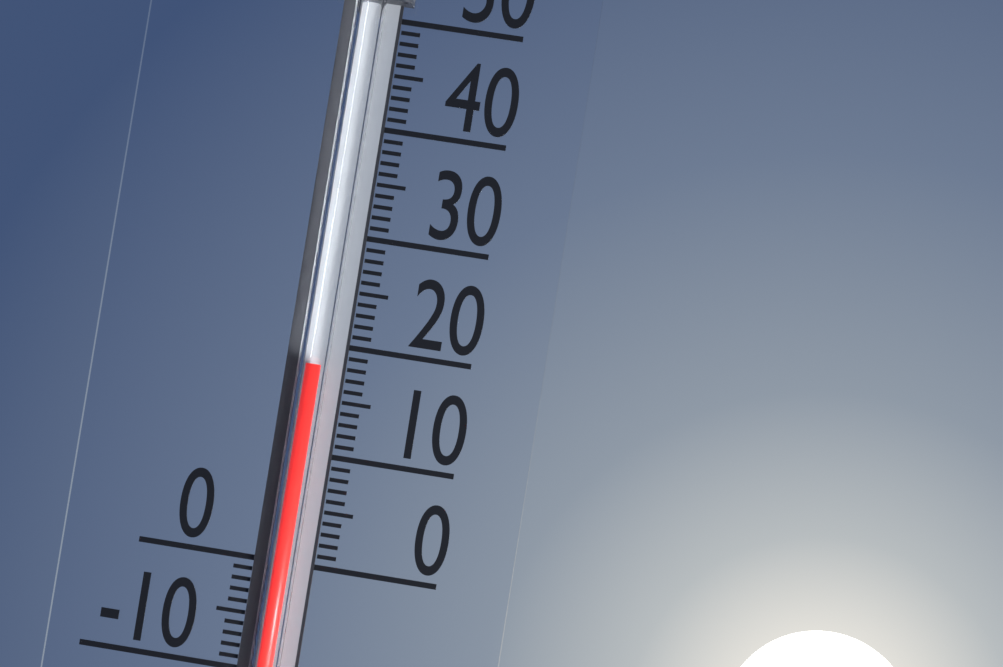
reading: 18 (no unit)
